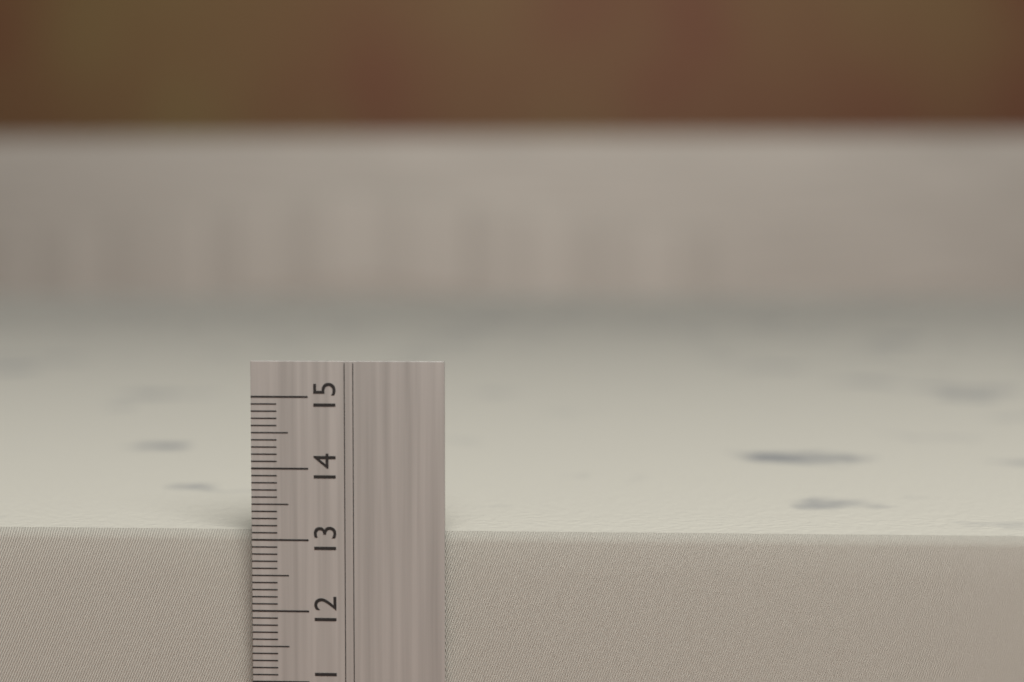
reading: 13.1 cm
